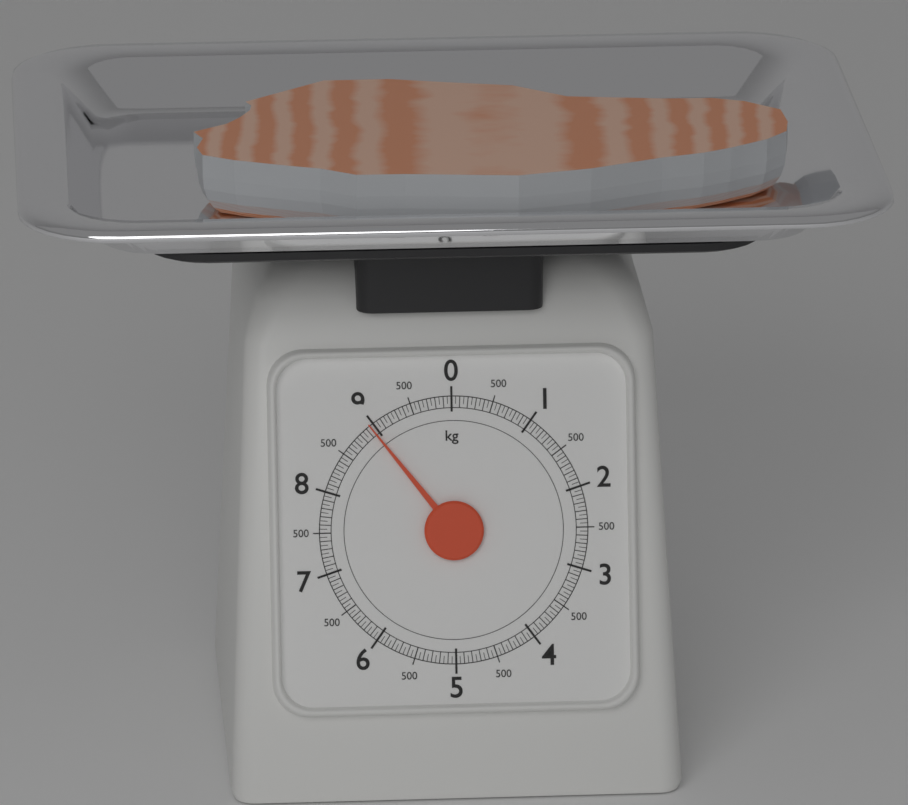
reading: 8.95 kg
